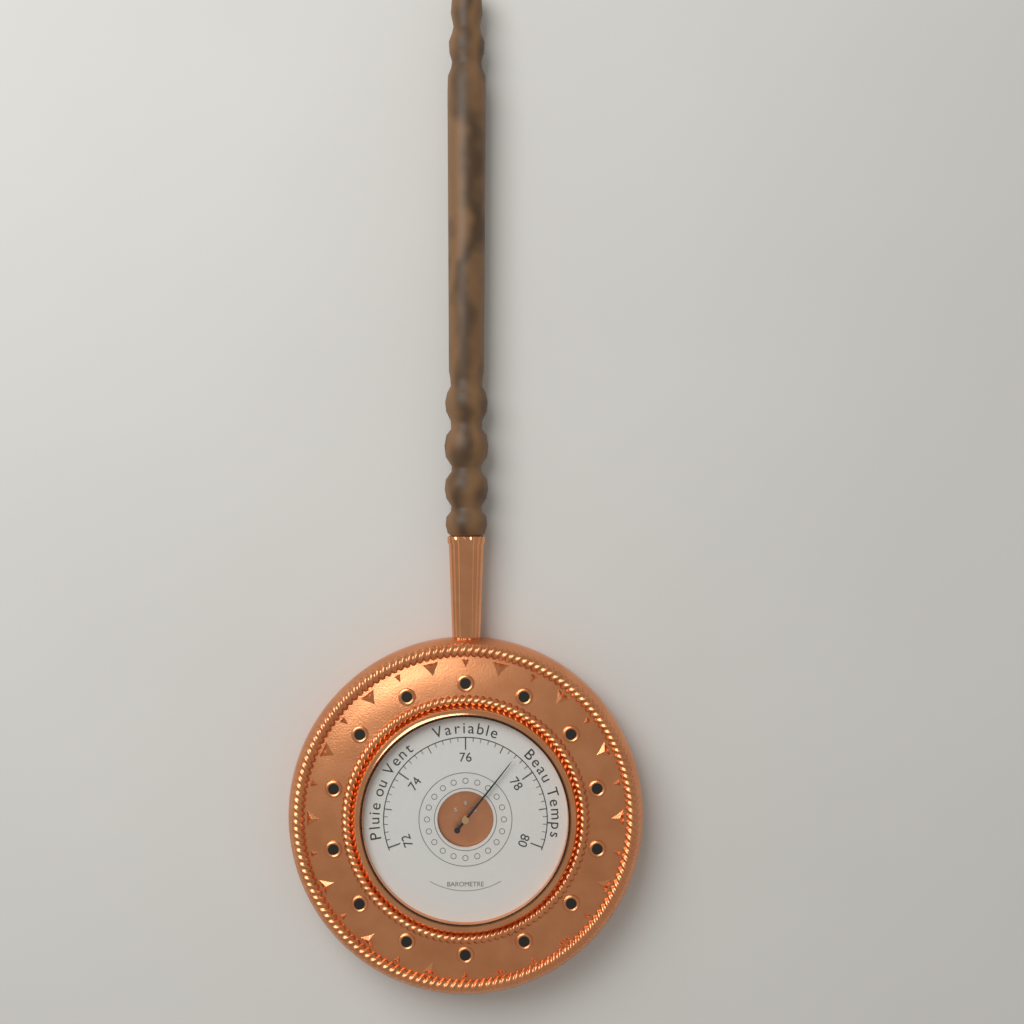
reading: 77.4 (no unit)
